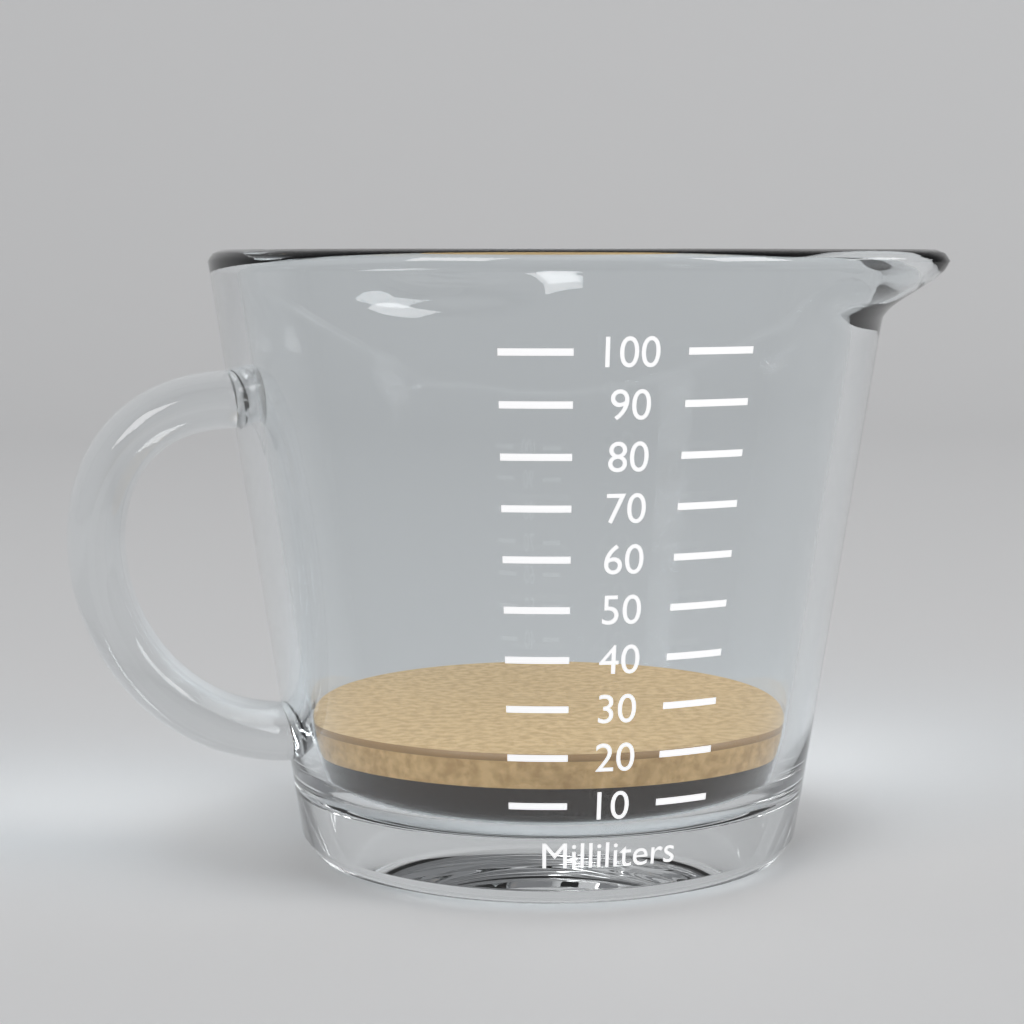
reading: 20 ml
